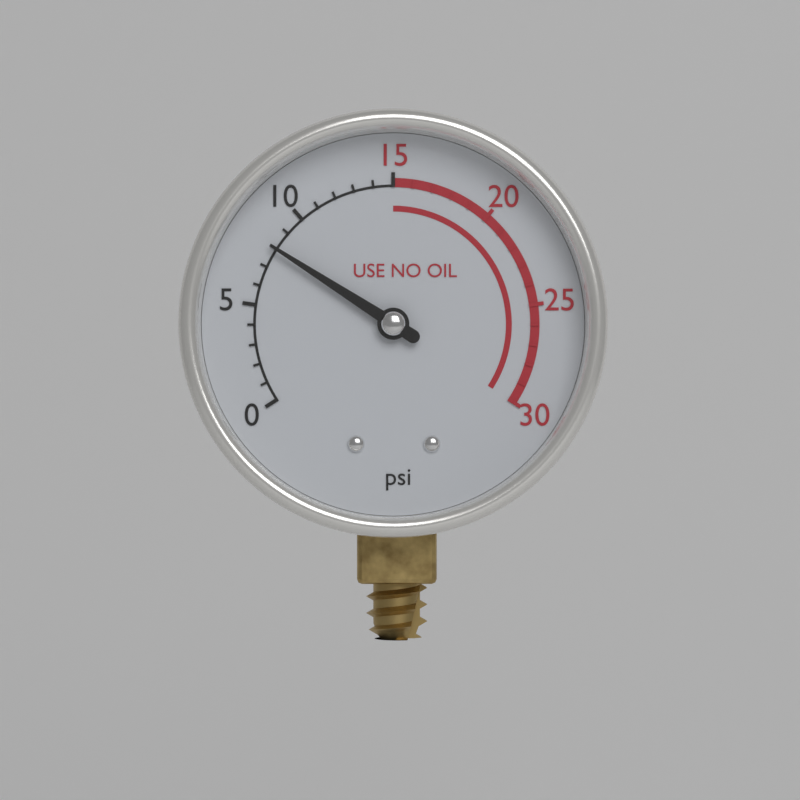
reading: 8 psi
